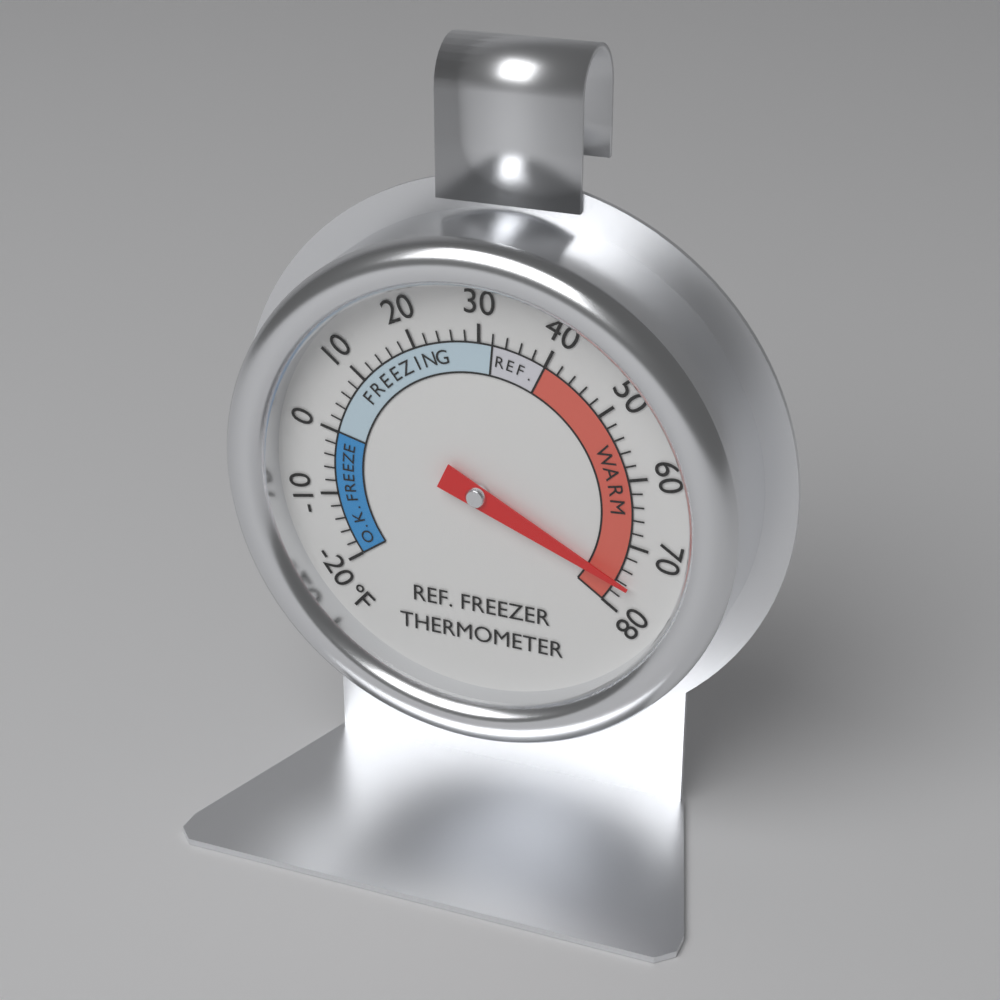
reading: 76 °F
